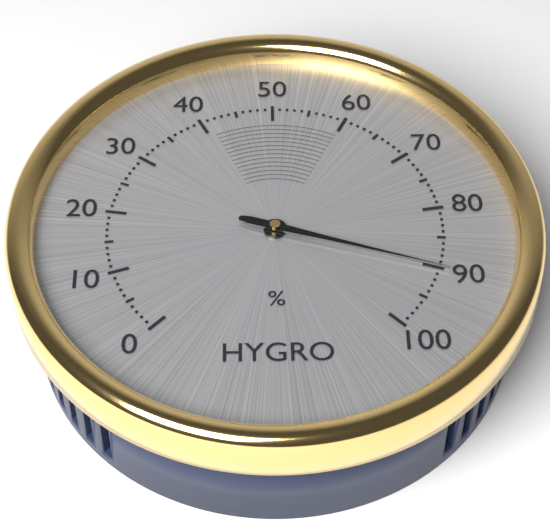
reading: 90 %
